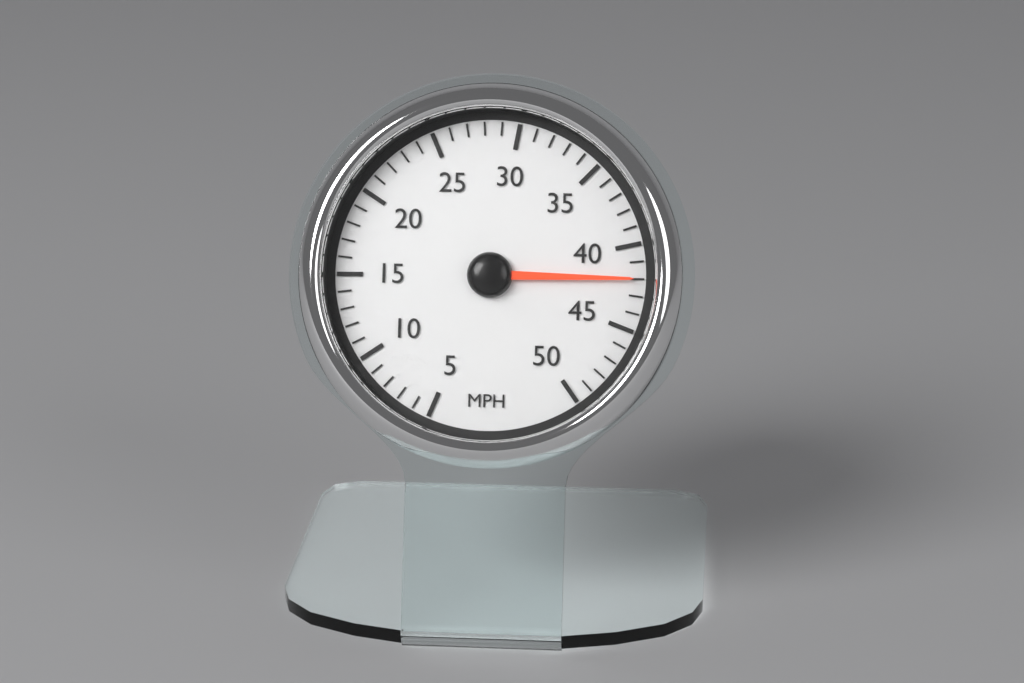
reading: 42 MPH
